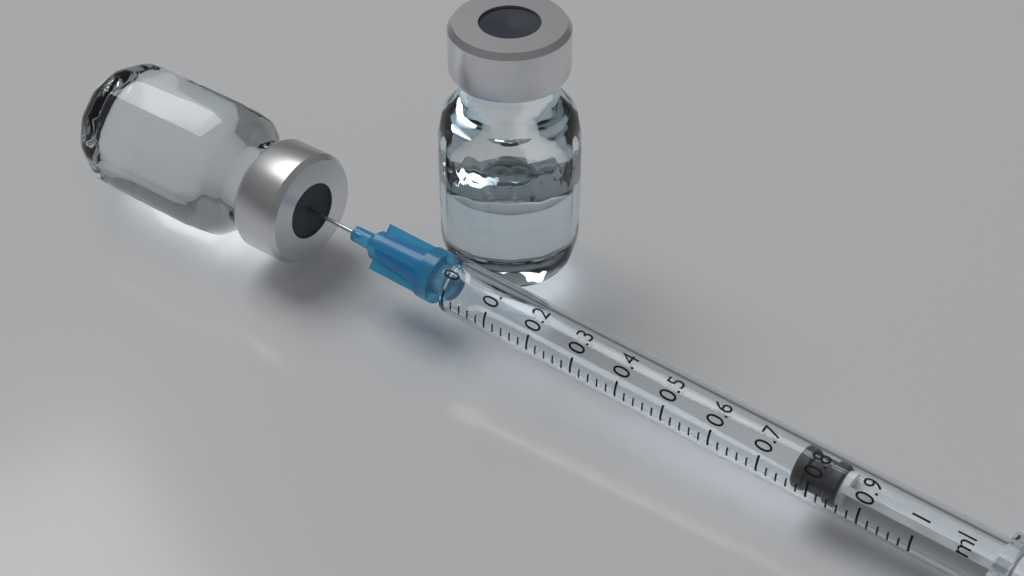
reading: 0.76 ml
